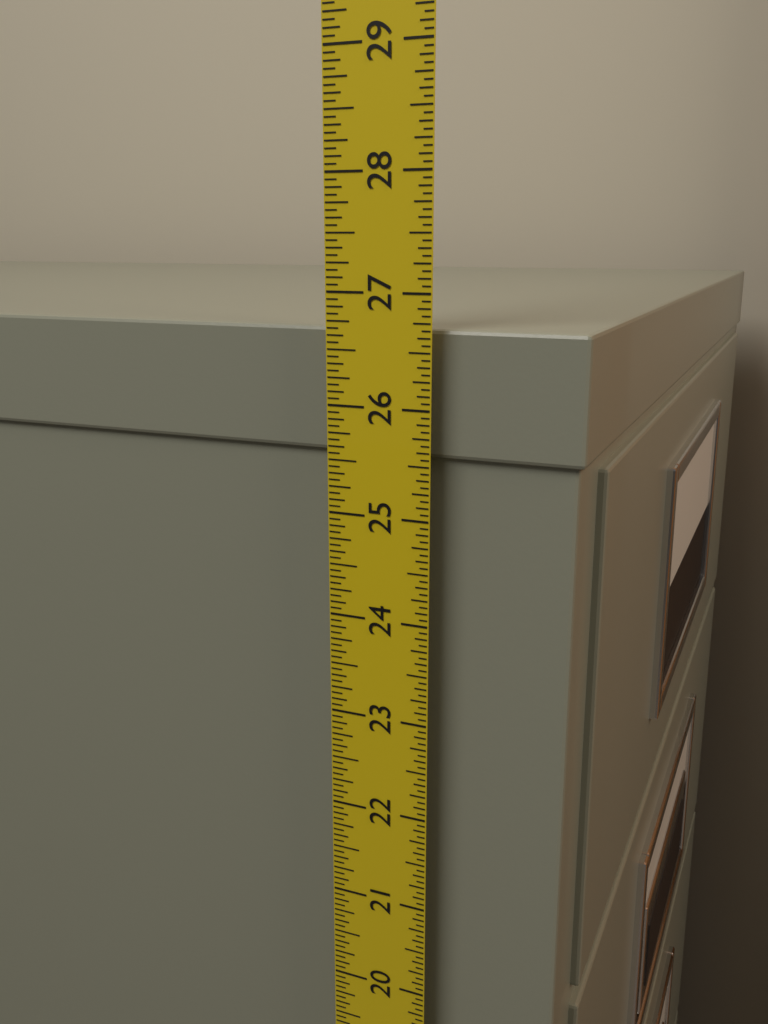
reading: 26.6875 in
